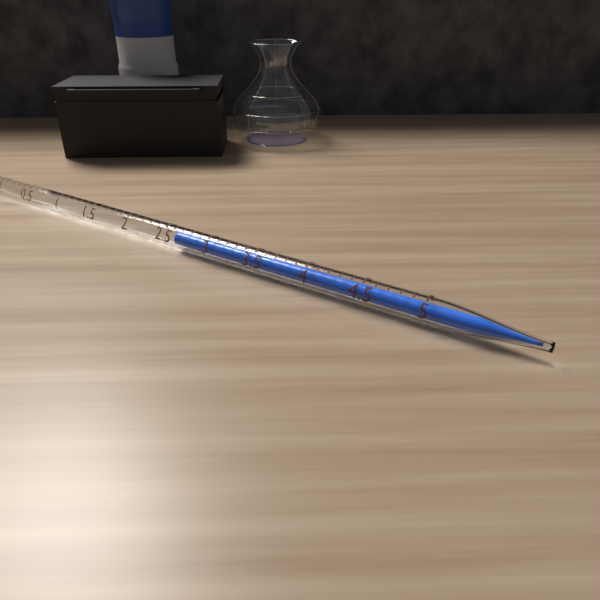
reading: 2.6 ml
